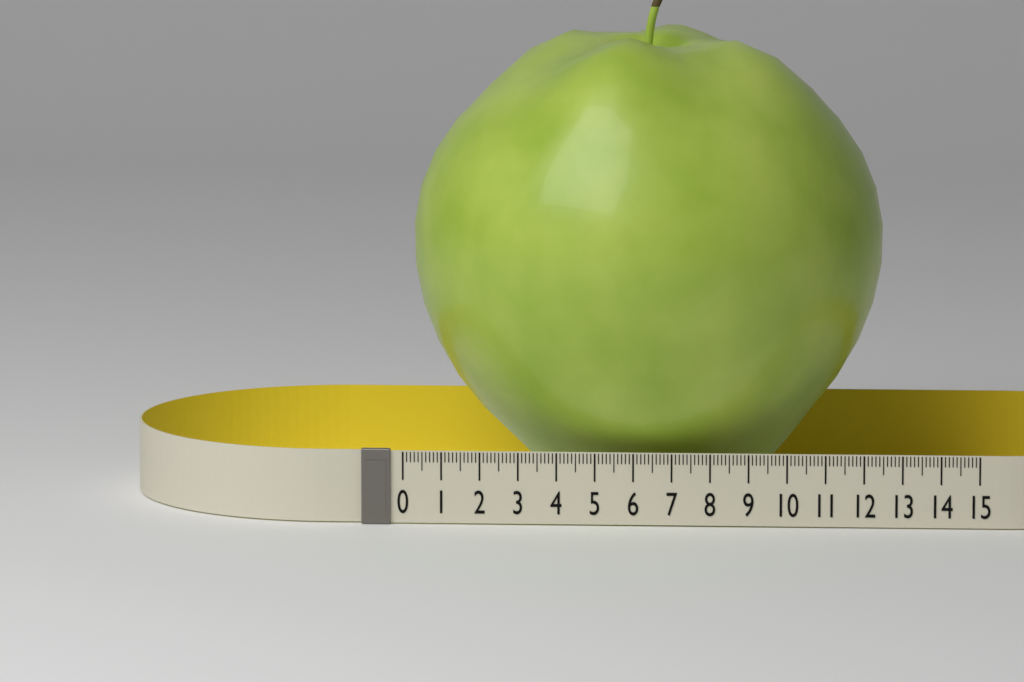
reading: 12.4 (no unit)
